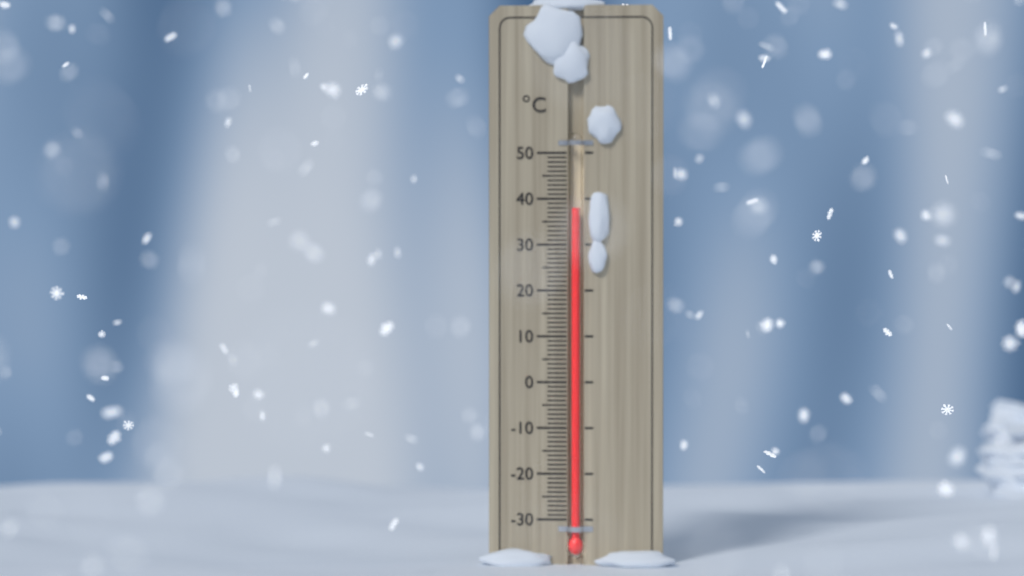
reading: 38 °C
